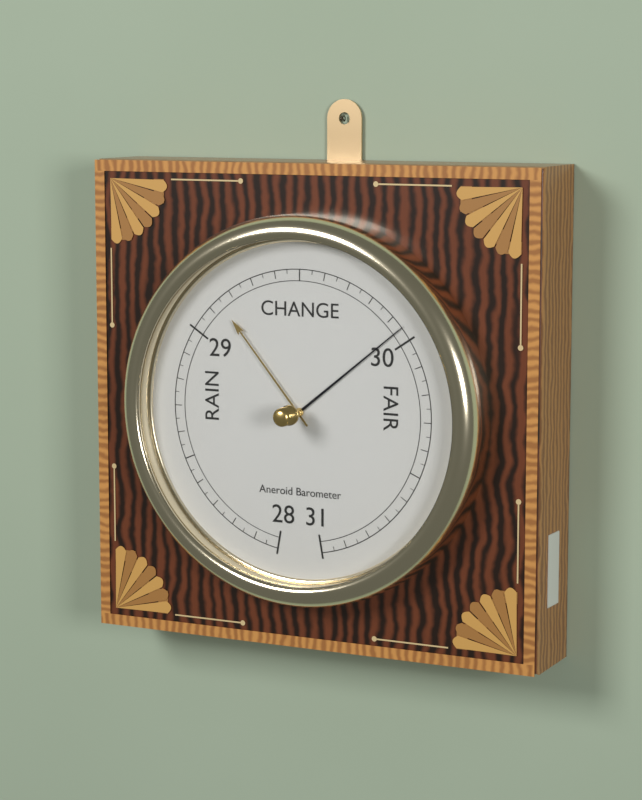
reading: 29.95 inHg
